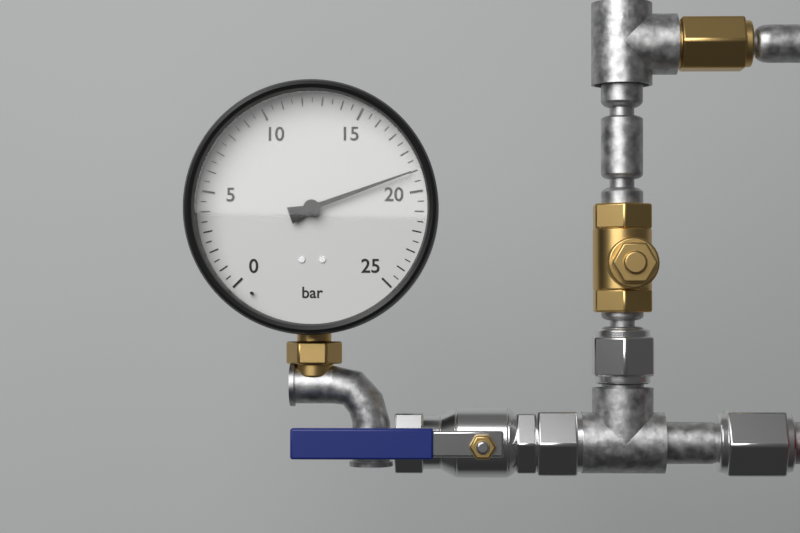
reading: 19.0 bar
